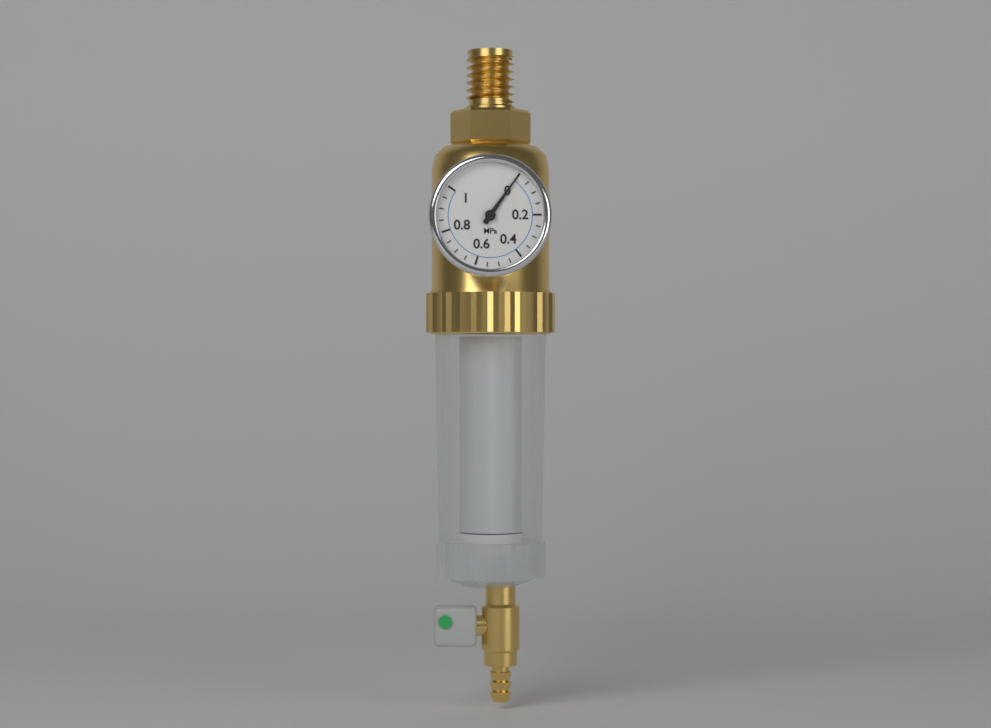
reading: 0.00 MPa
